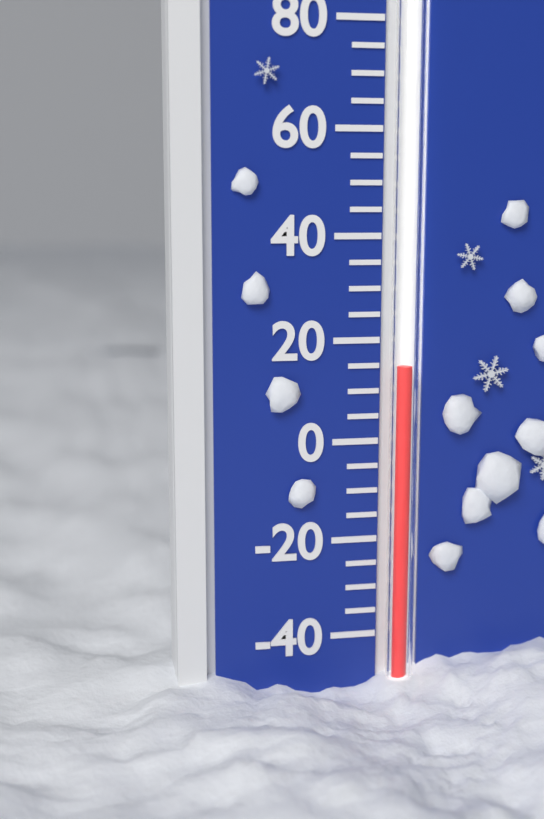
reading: 15 °F
